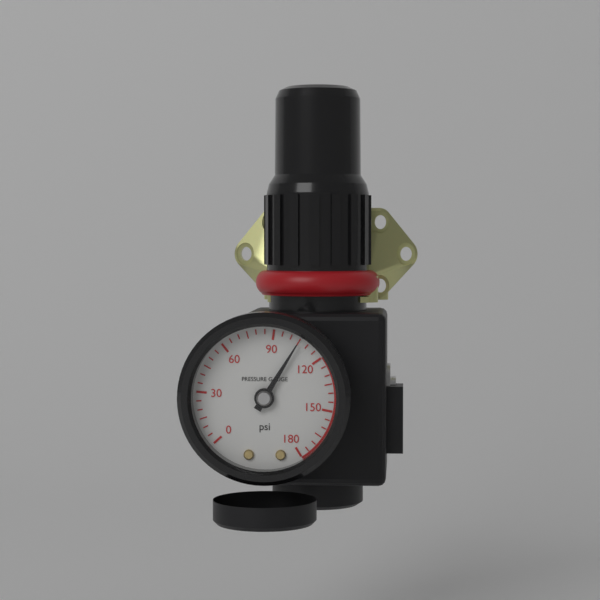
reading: 105 psi
